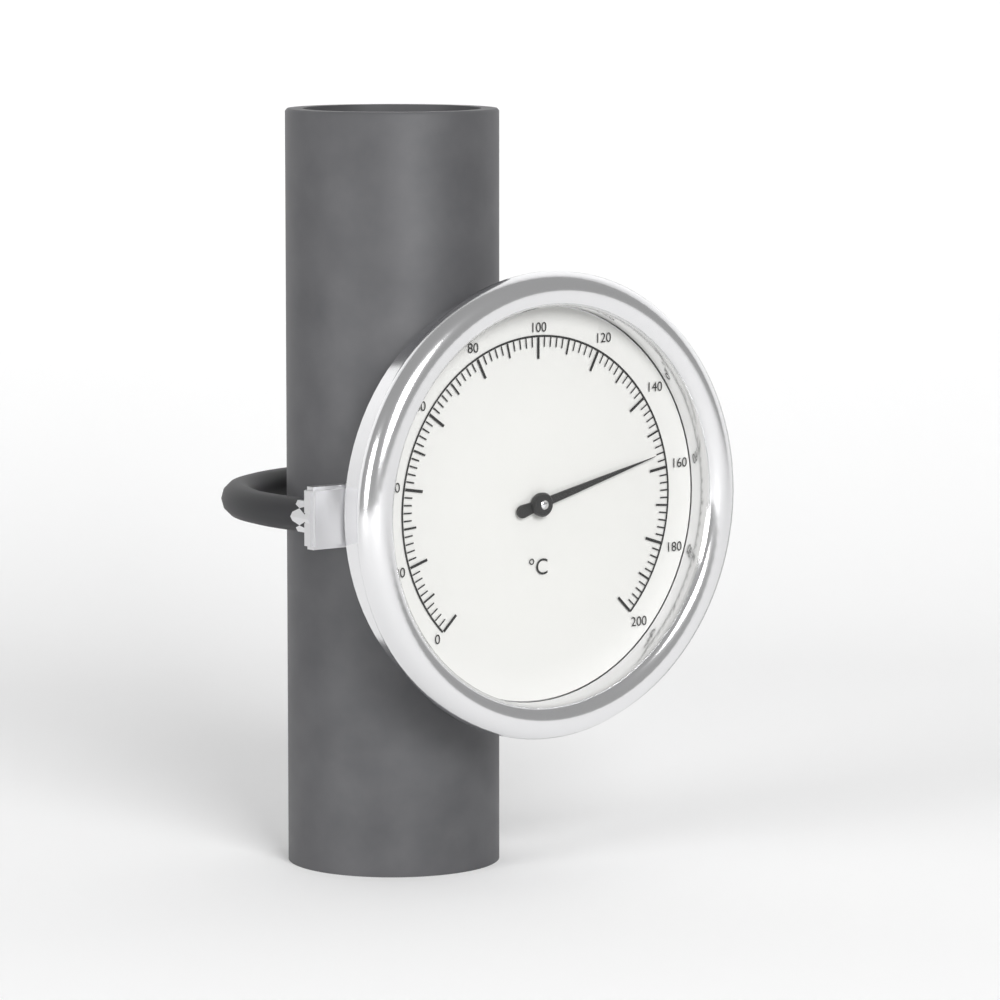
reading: 156 °C
